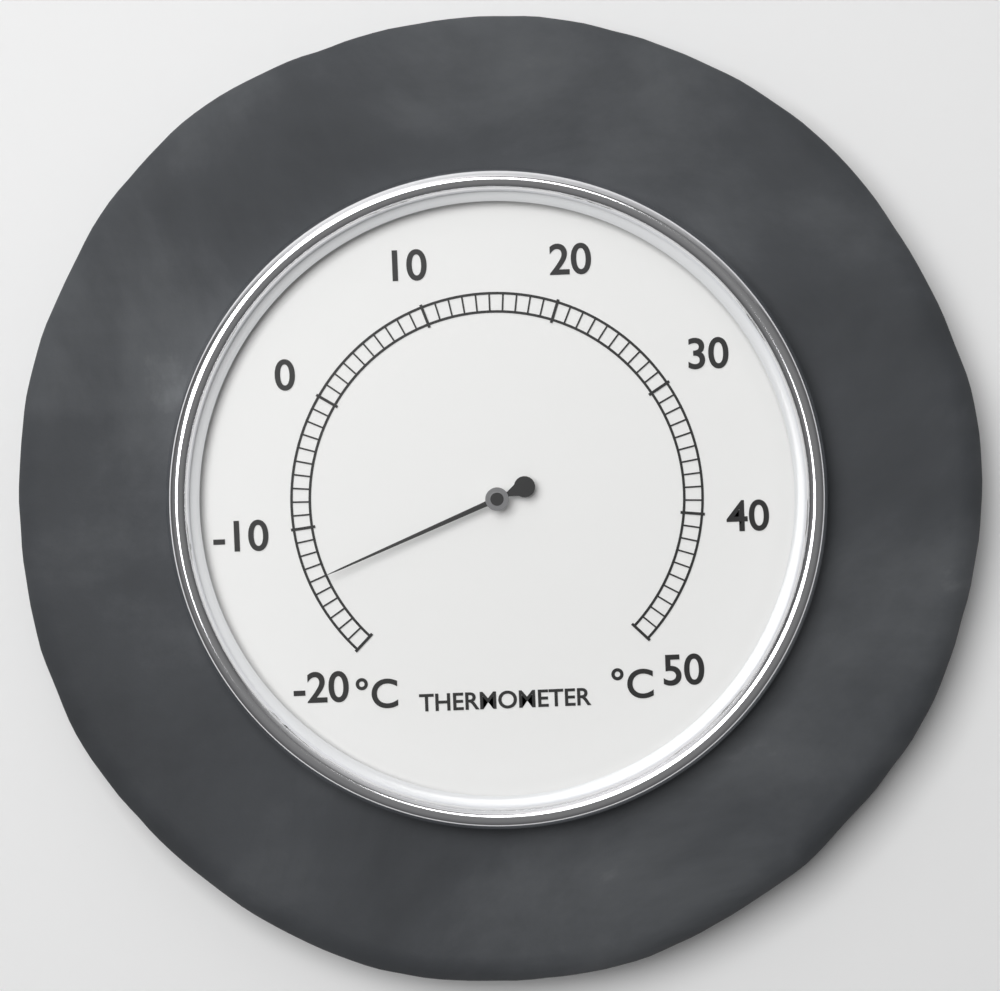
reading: -14 °C
